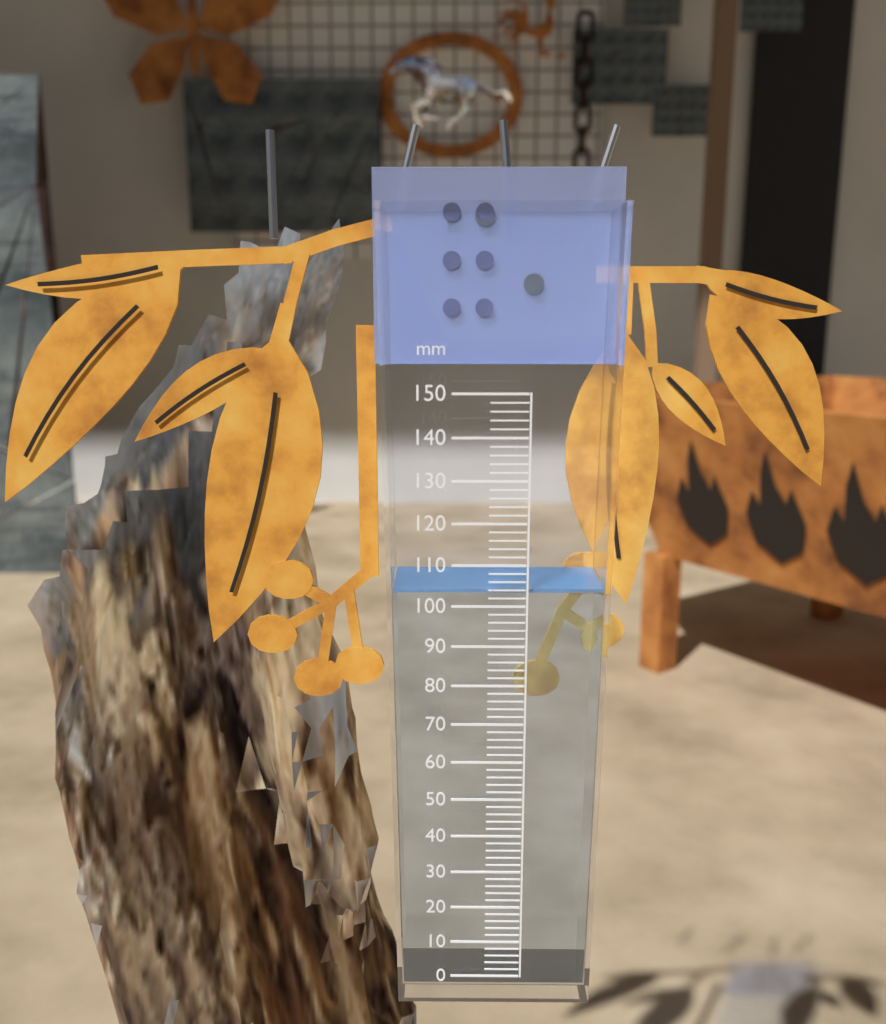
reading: 104 mm
